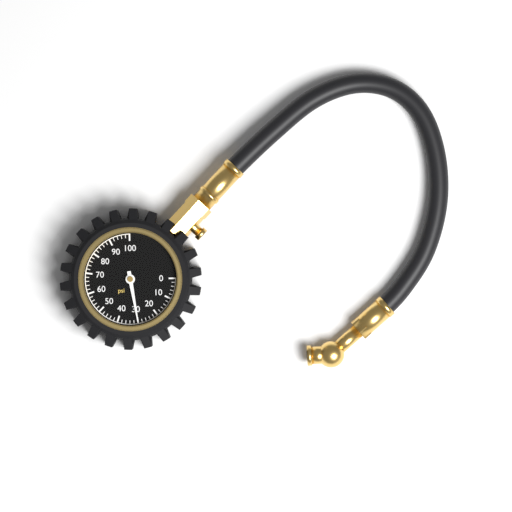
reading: 30 psi
